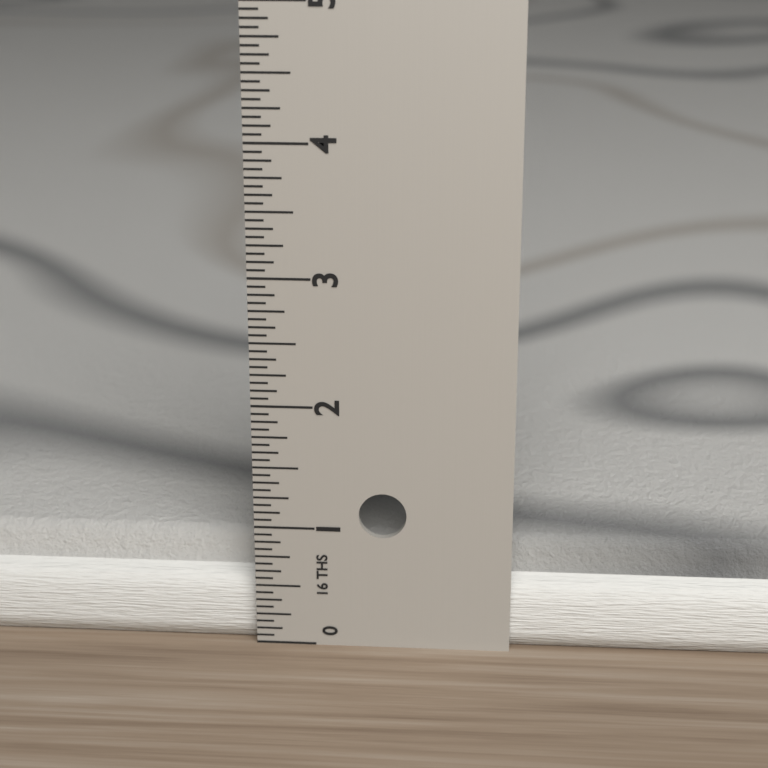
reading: 0.8125 in
